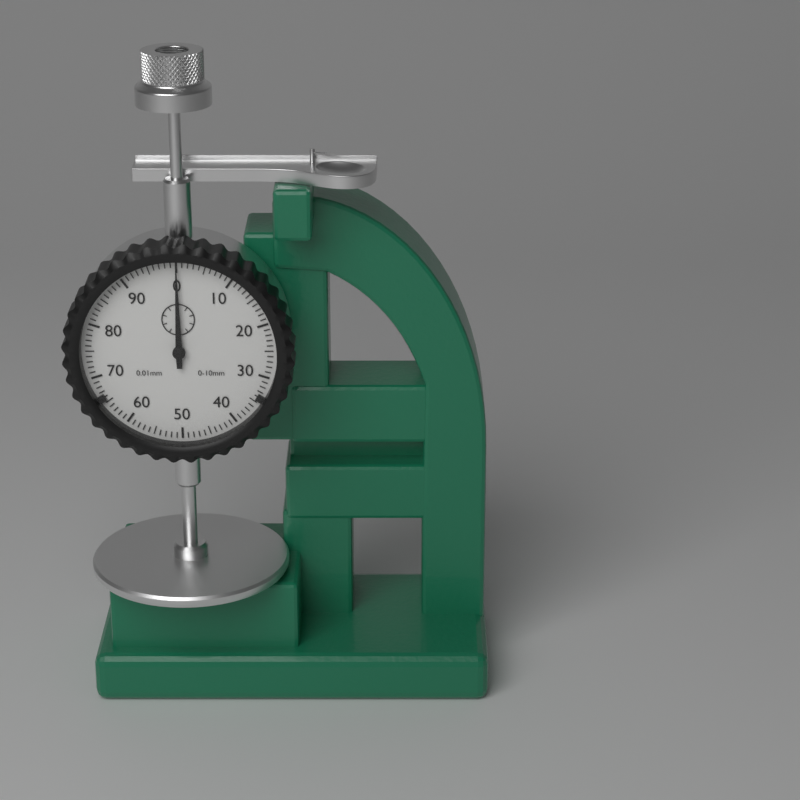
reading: 0.00 mm
